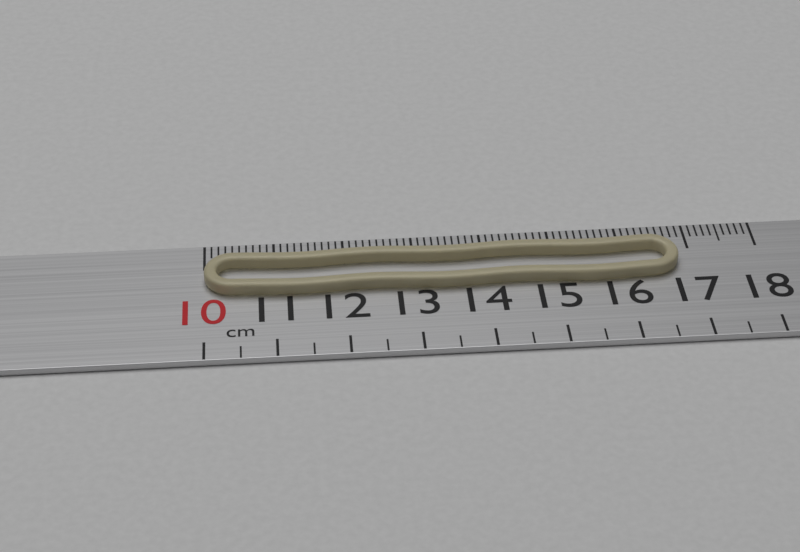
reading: 16.8 cm
